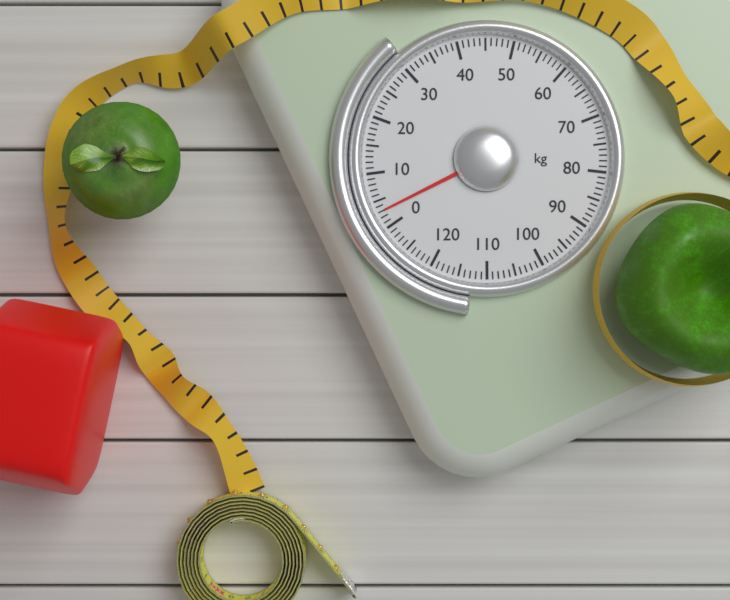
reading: 3 kg
